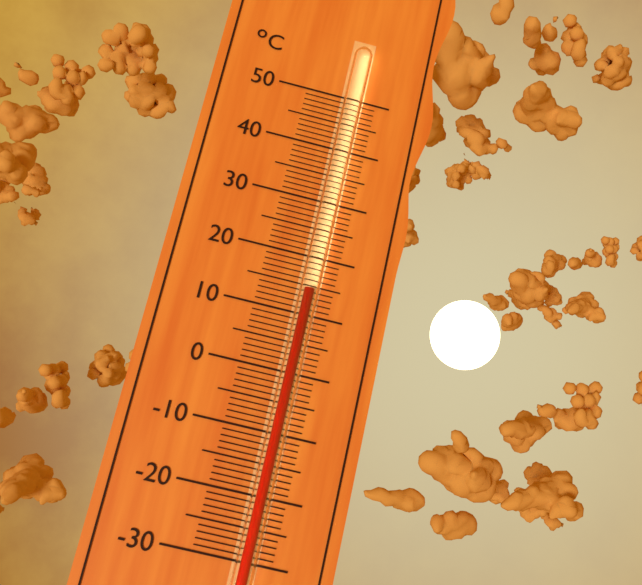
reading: 14 °C
